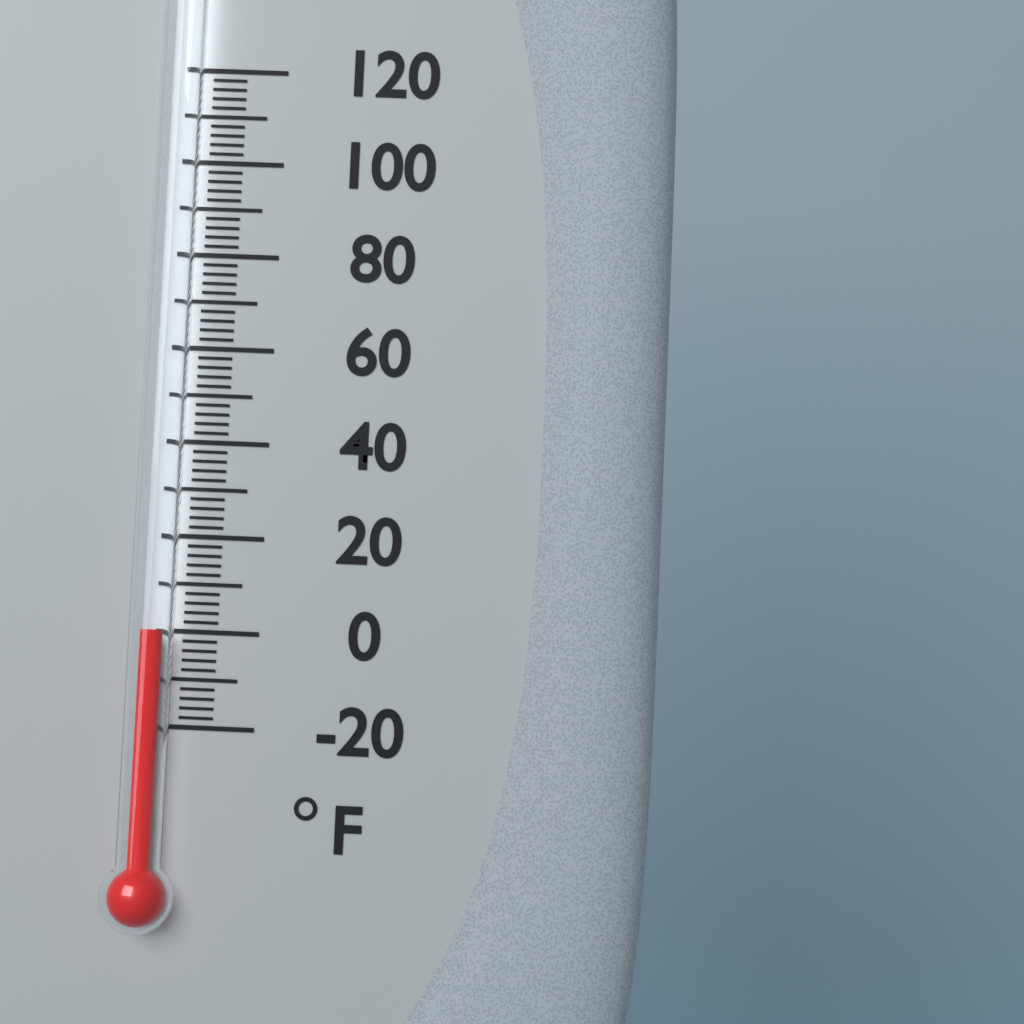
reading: 0 °F
